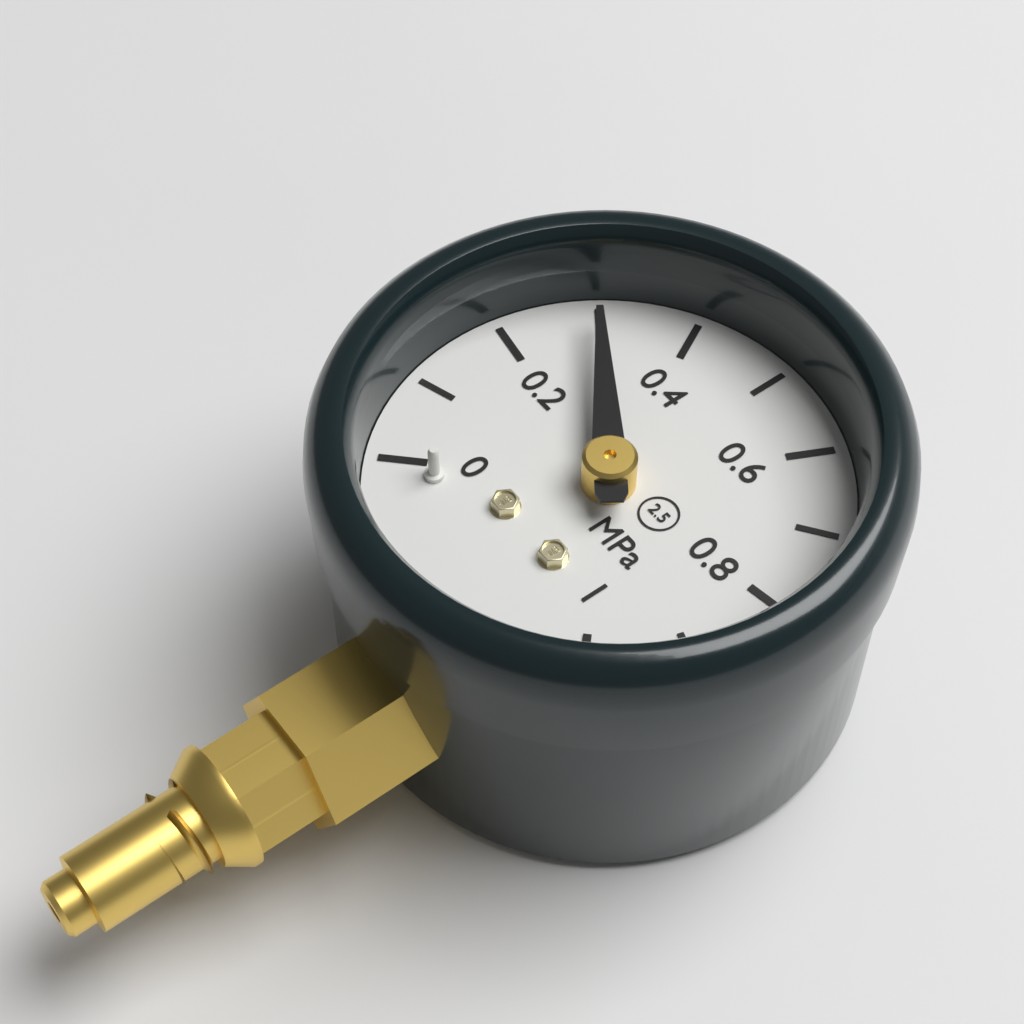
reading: 0.3 MPa
